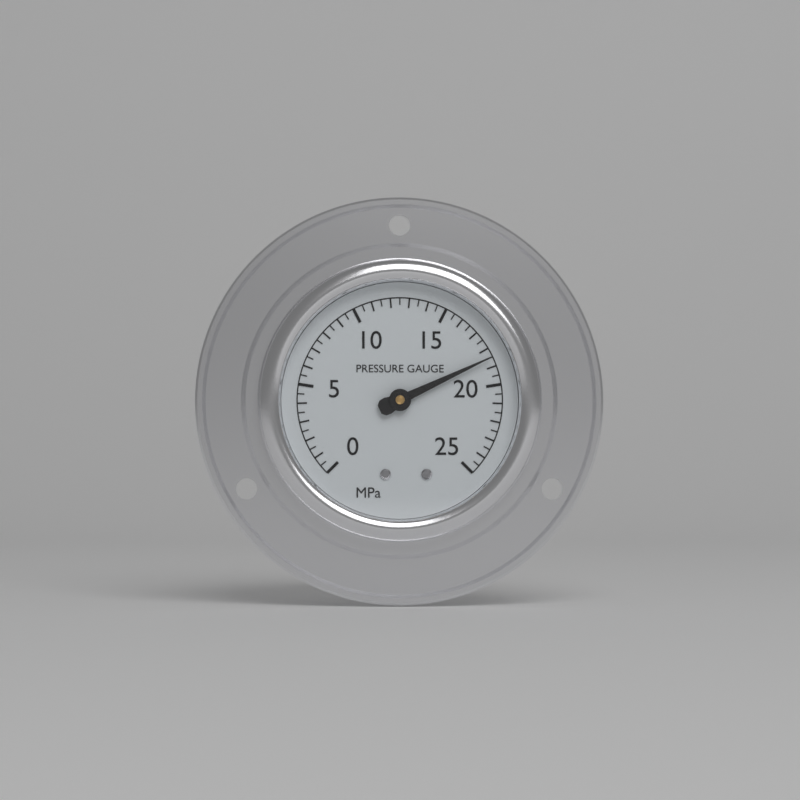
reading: 18.5 MPa
